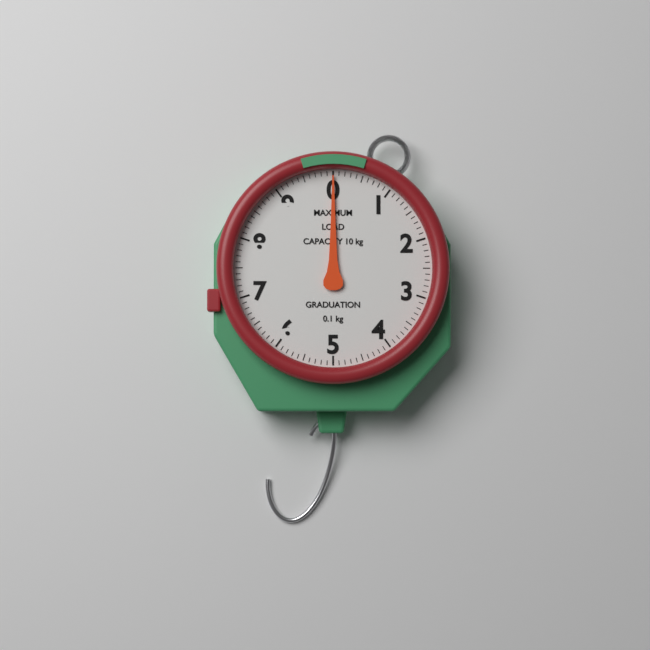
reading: 0.0 kg
